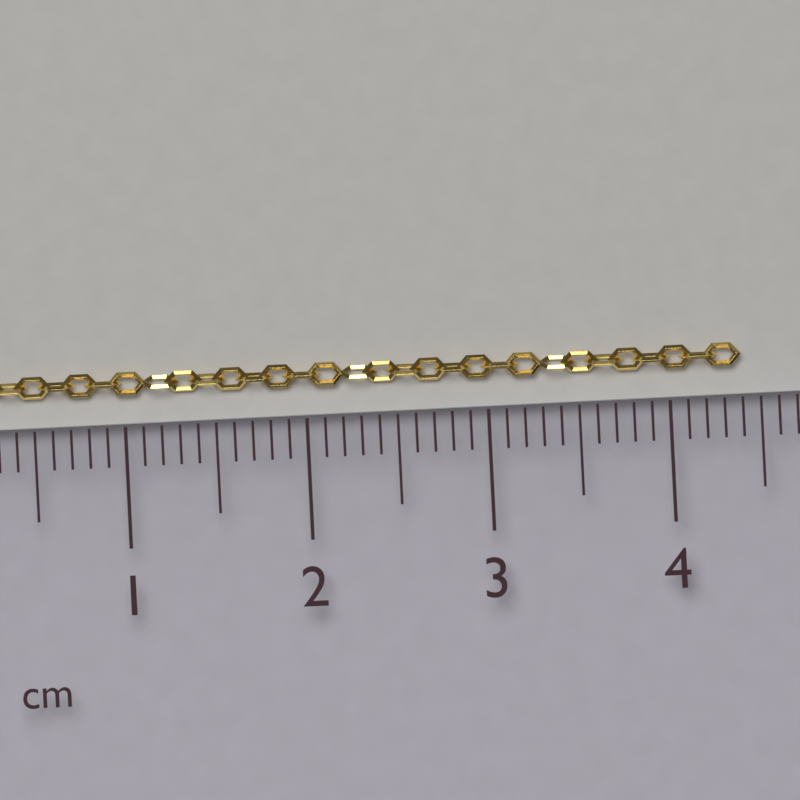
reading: 4.4 cm
